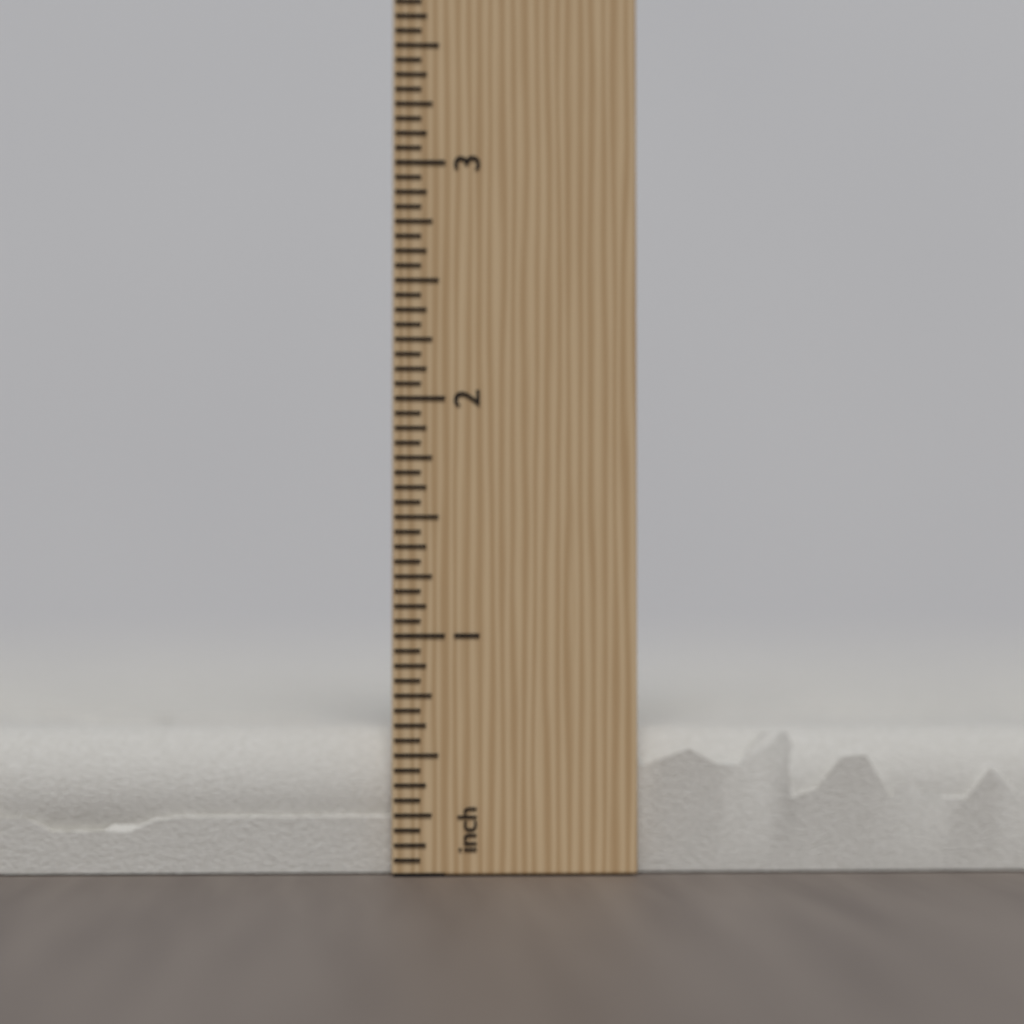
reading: 0.6250 inch
